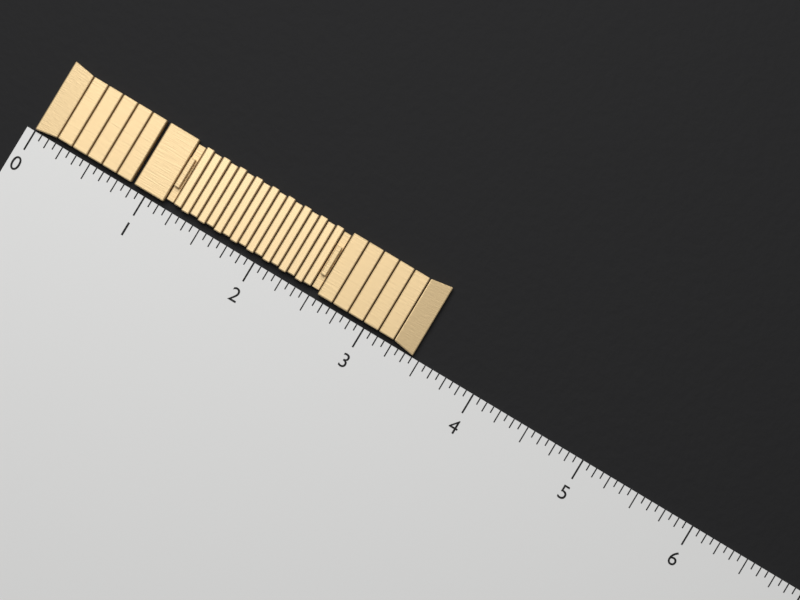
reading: 3.4375 (no unit)
